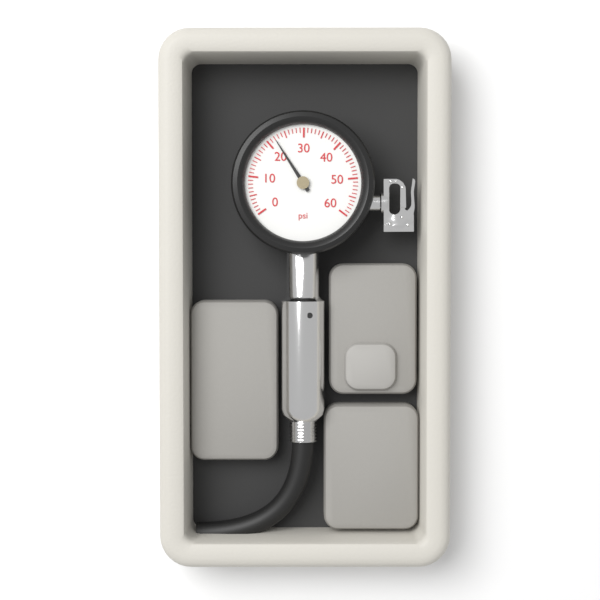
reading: 22 psi
